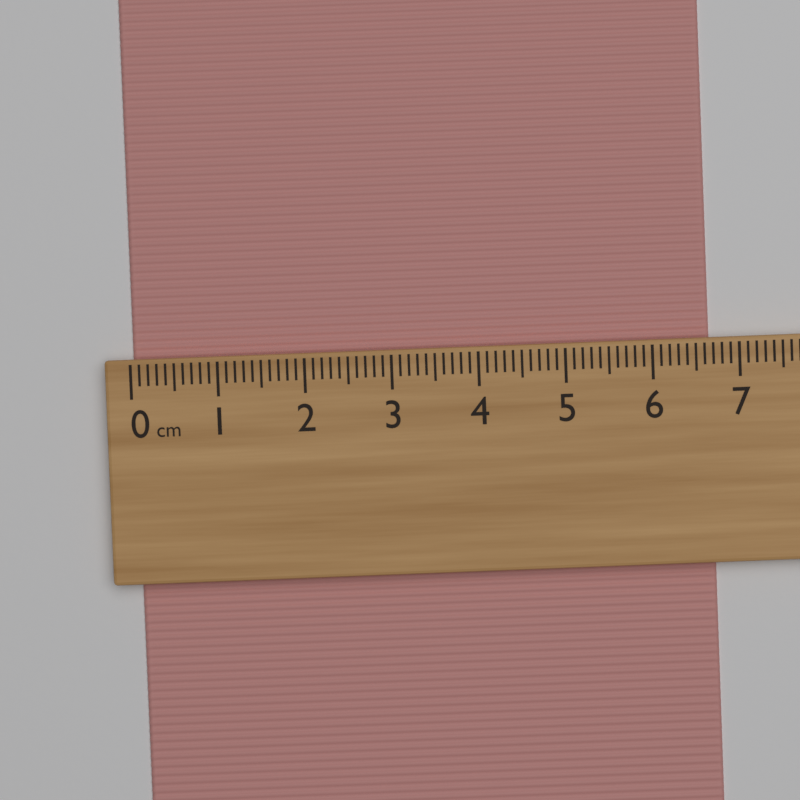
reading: 6.7 cm
